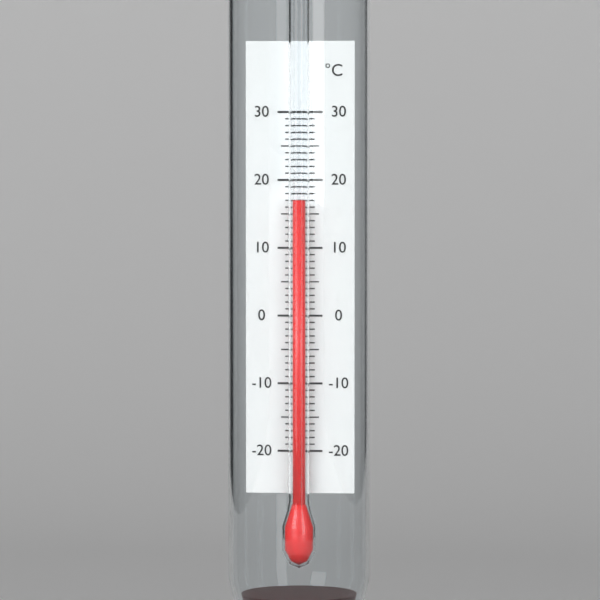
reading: 17 °C
